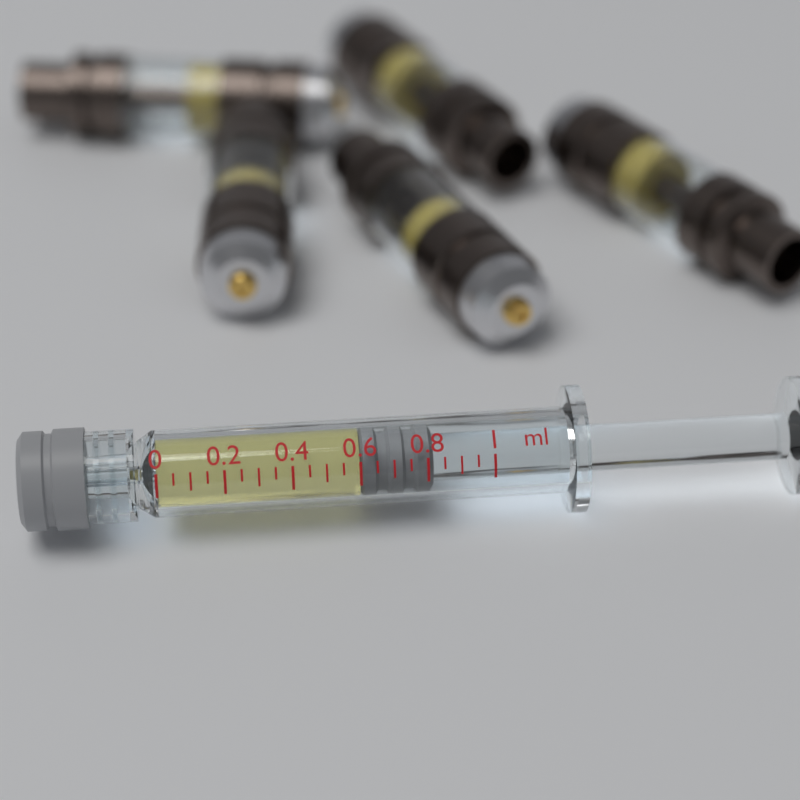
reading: 0.60 ml
